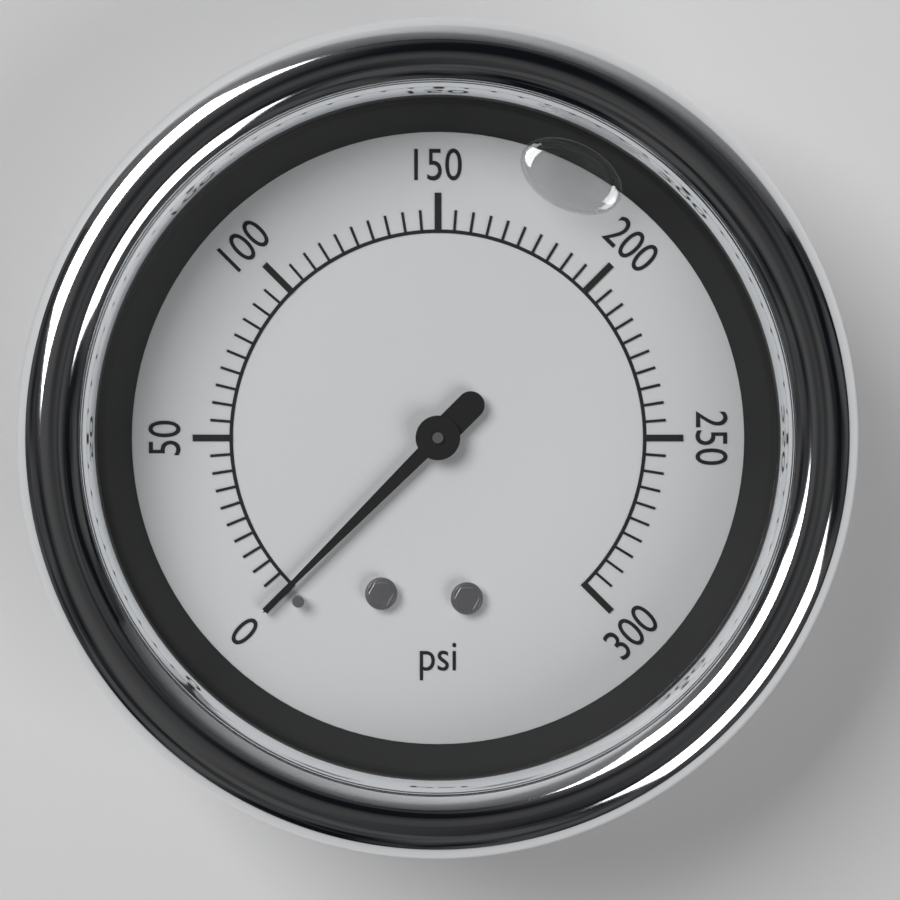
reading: 0 psi
